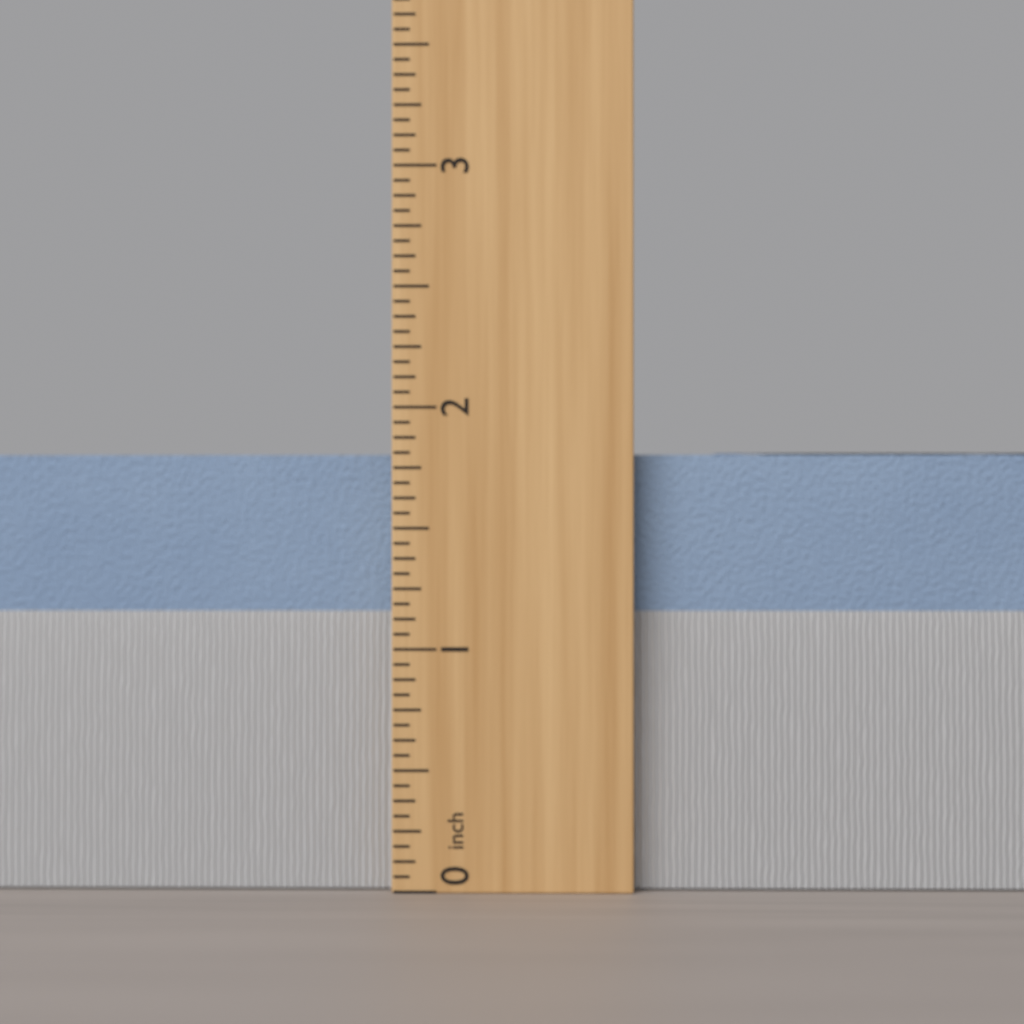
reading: 1.8125 inch
